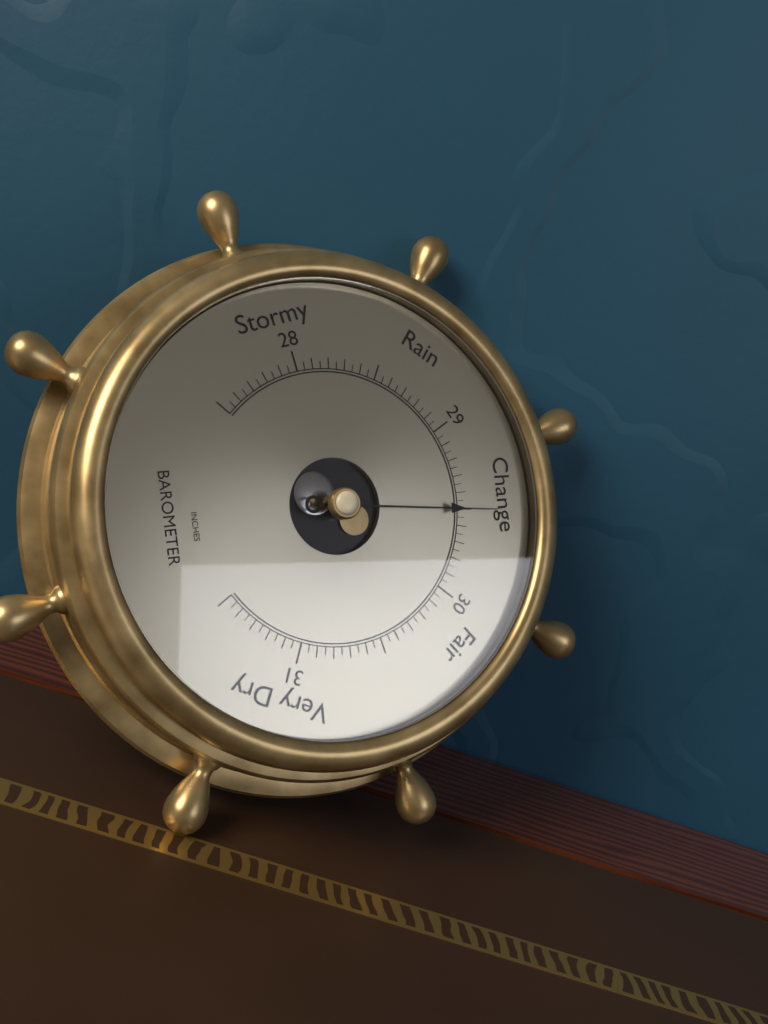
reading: 29.50 inHg
